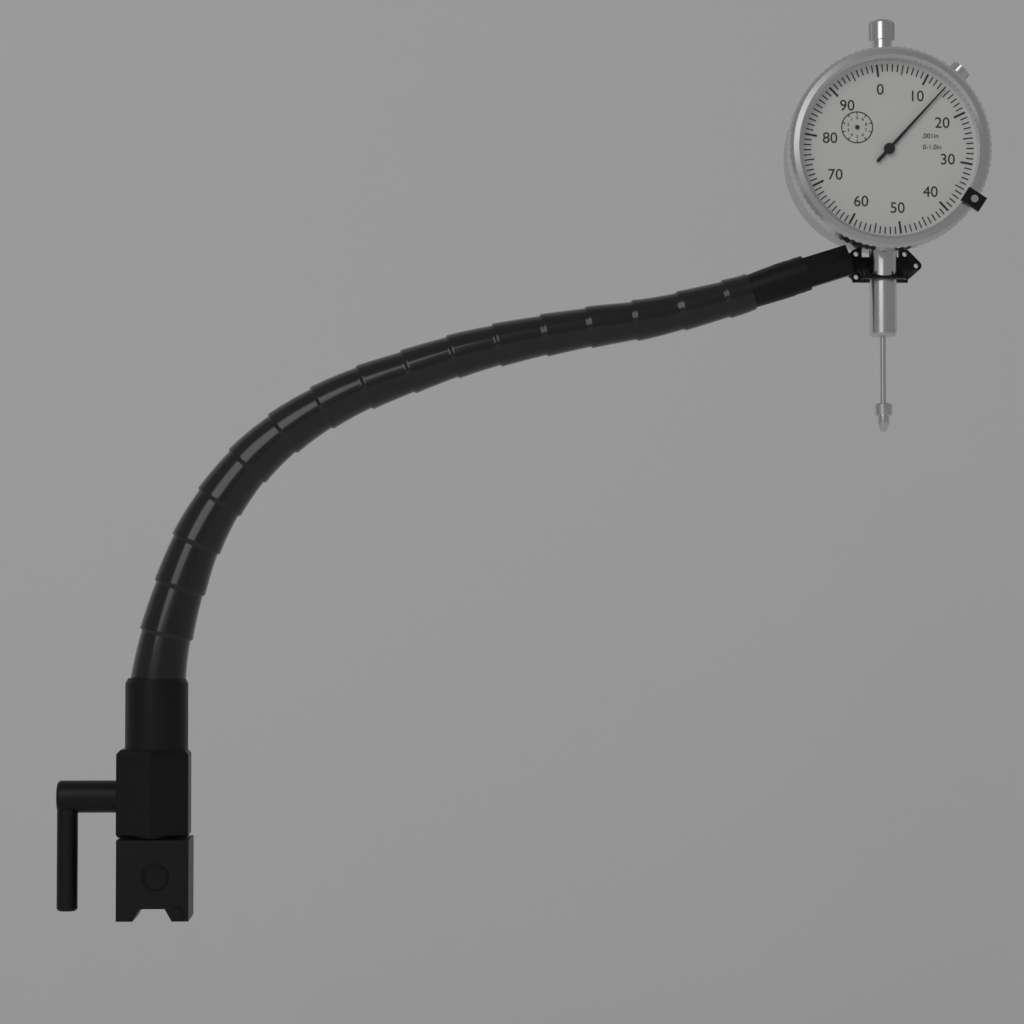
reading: 0.014 in
